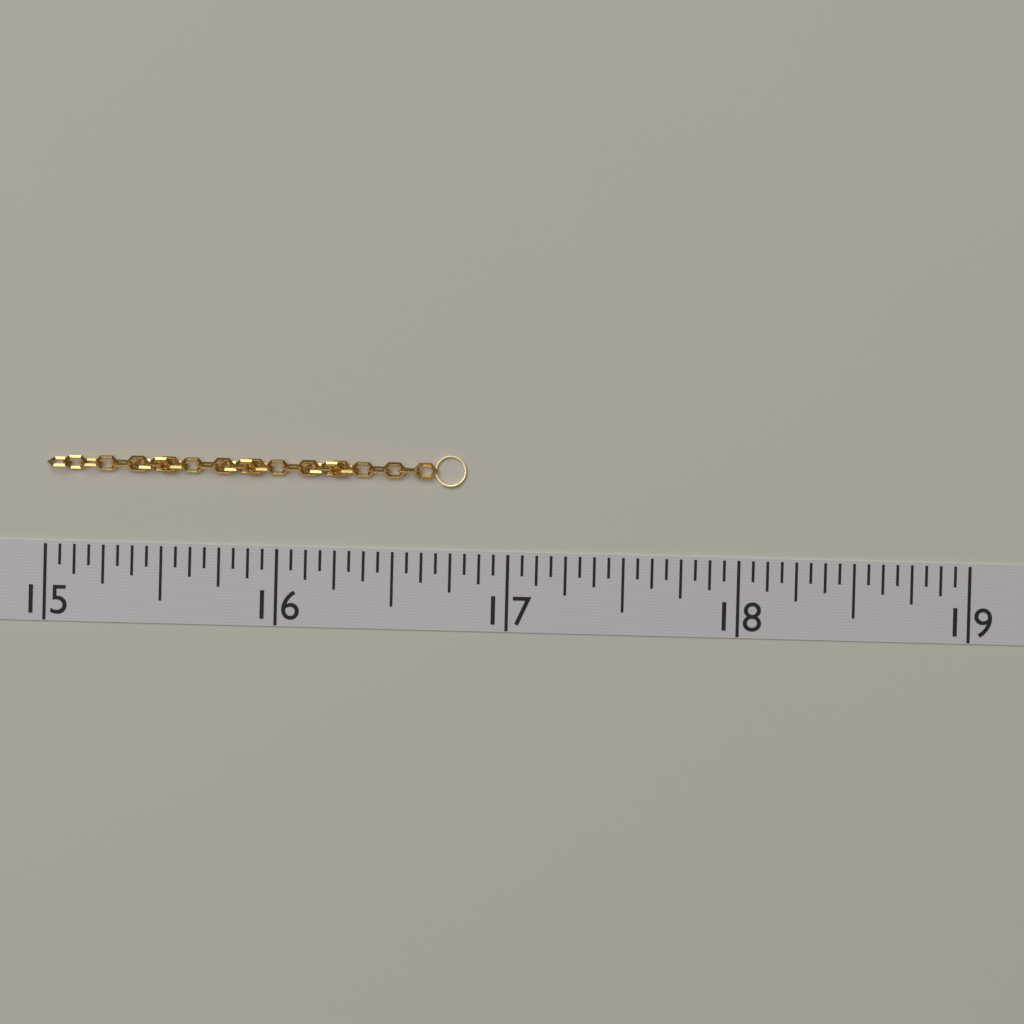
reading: 16.8125 (no unit)
